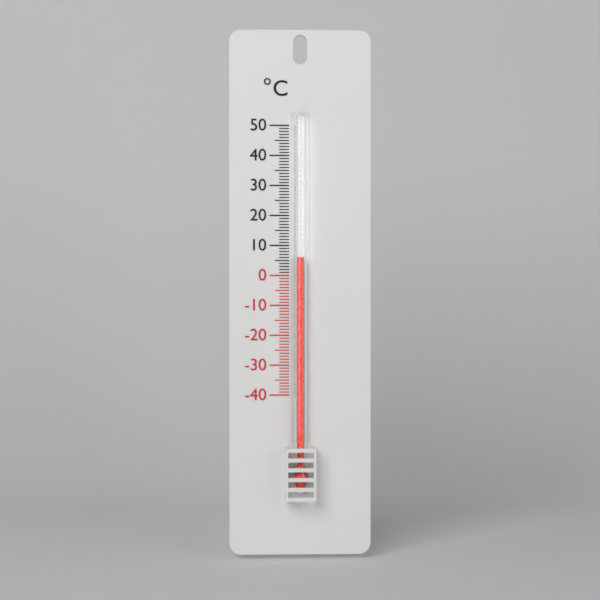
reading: 6 °C
